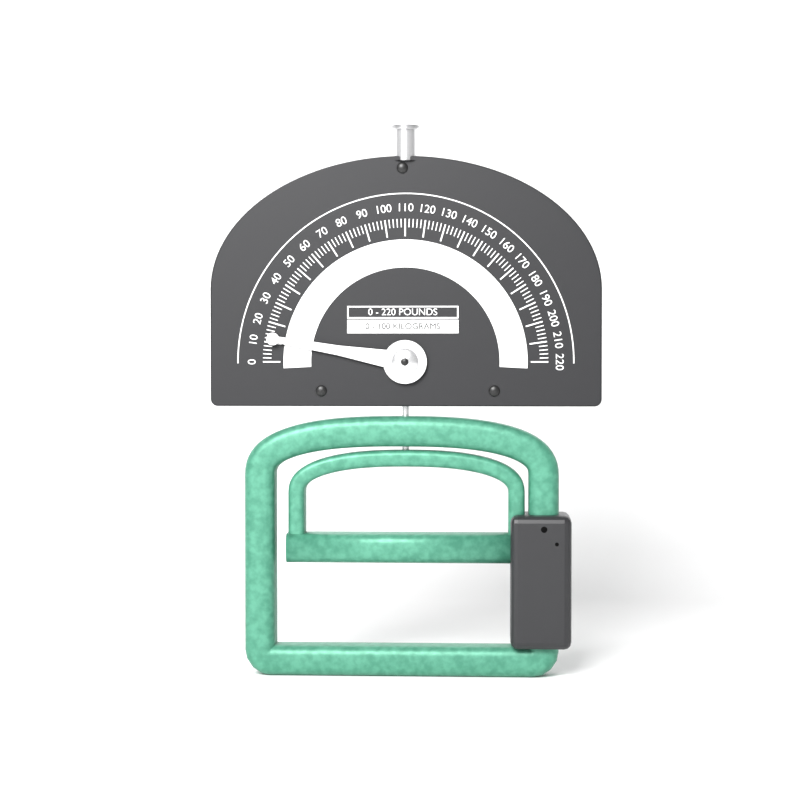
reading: 12 lb
